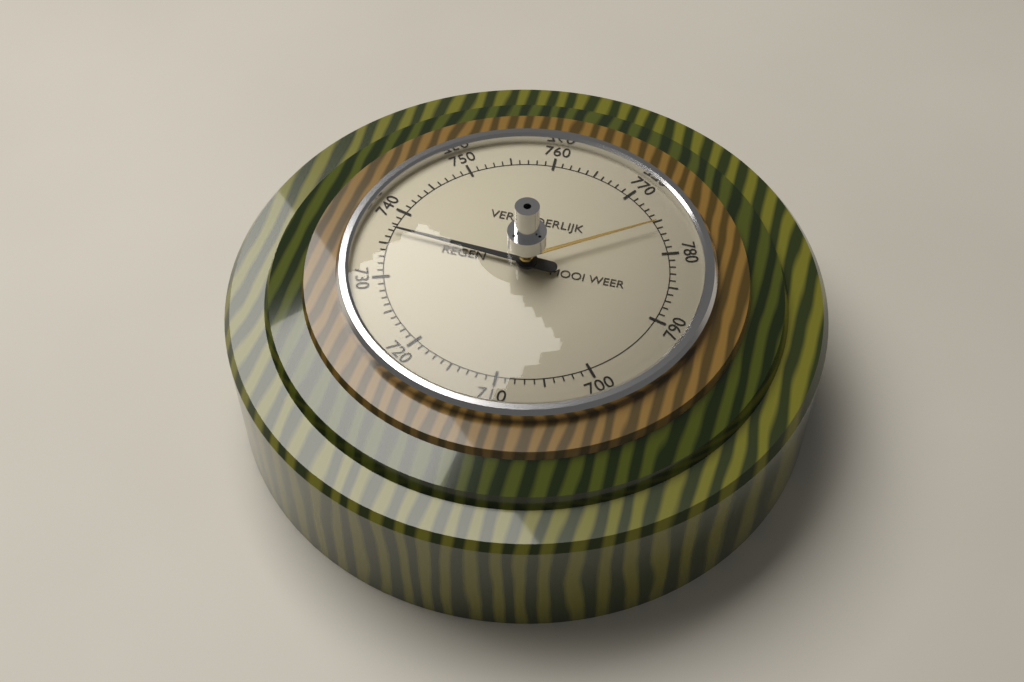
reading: 737 (no unit)
